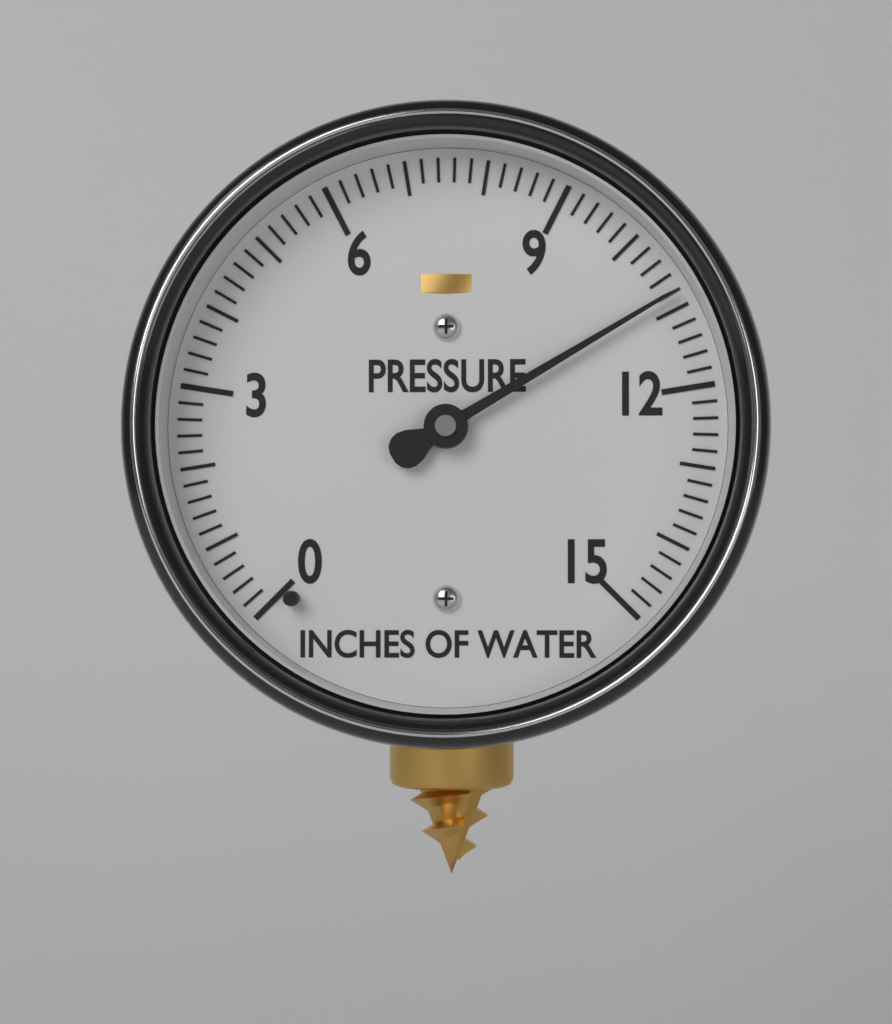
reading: 10.8 inches of water
